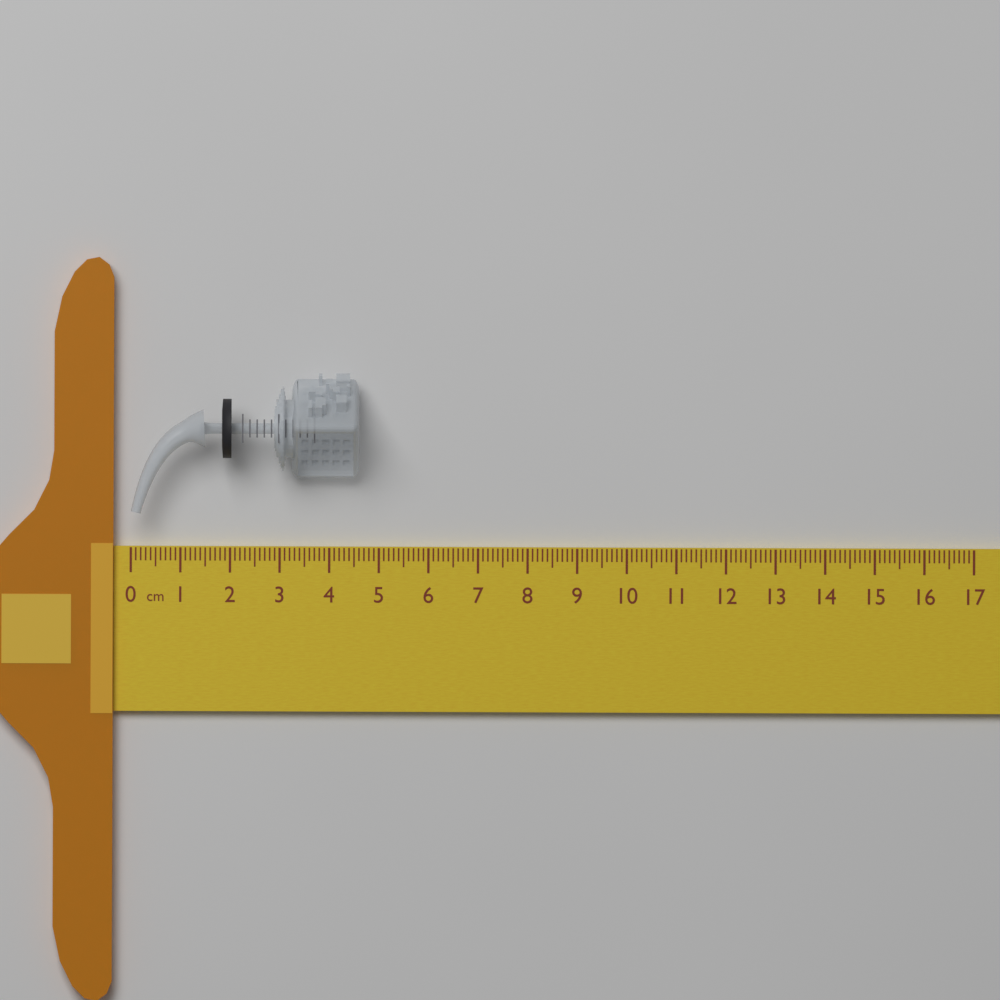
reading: 4.6 cm
